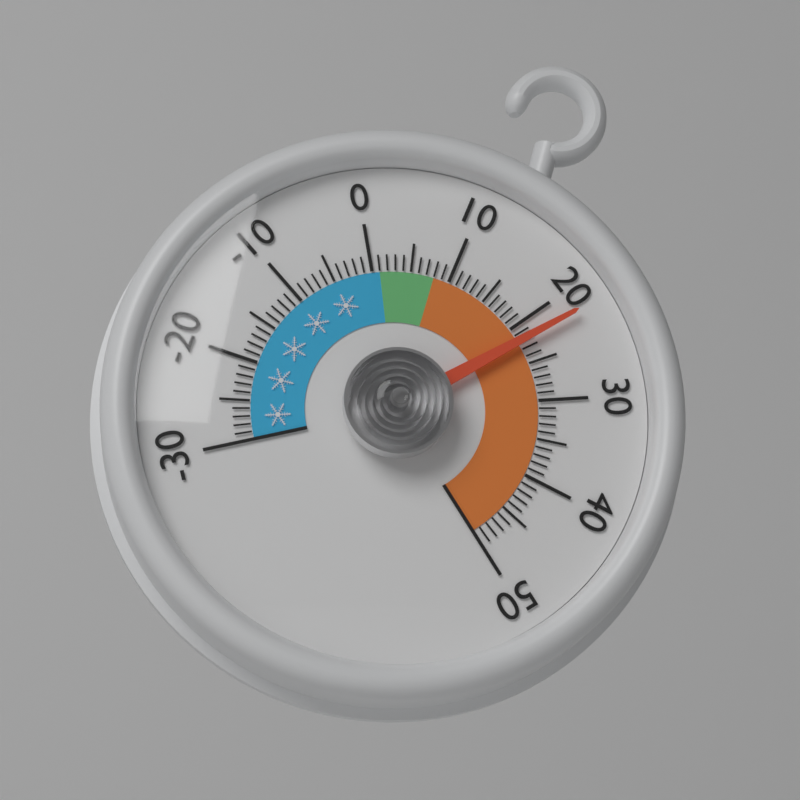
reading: 22 (no unit)
